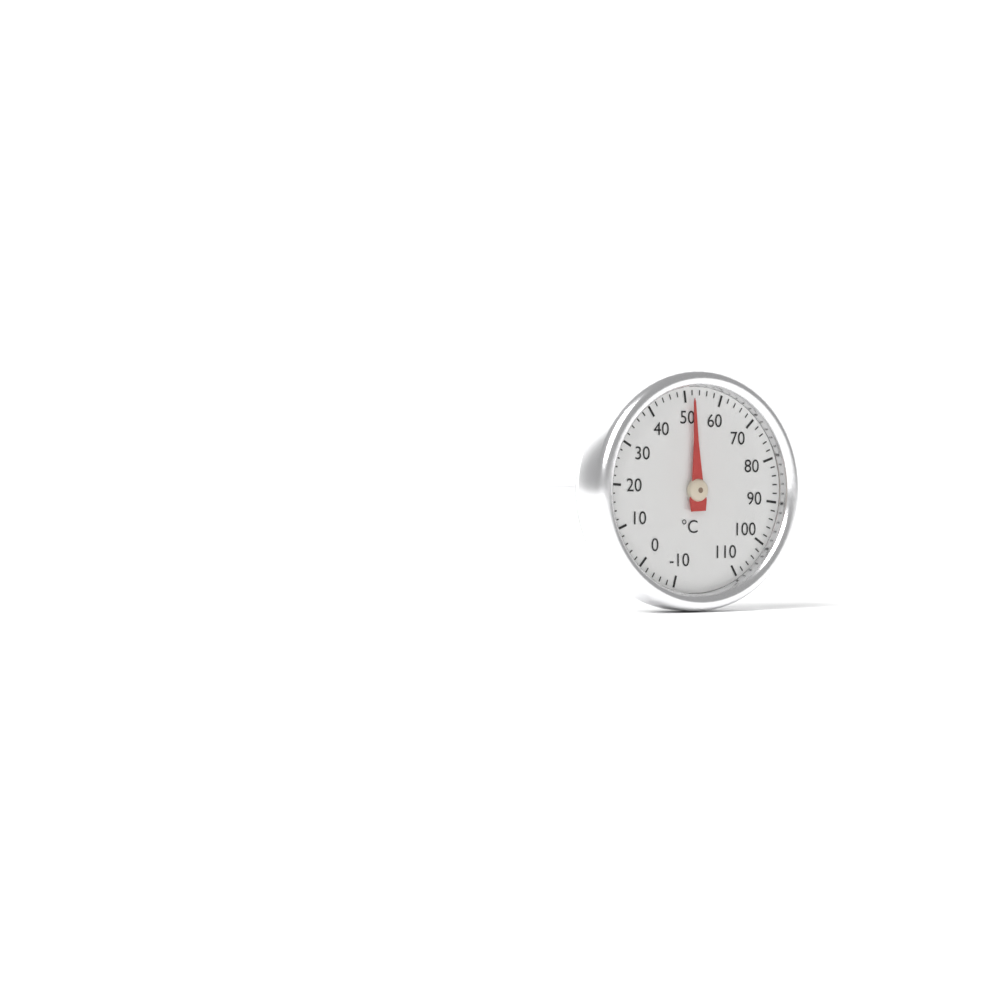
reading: 52 °C
